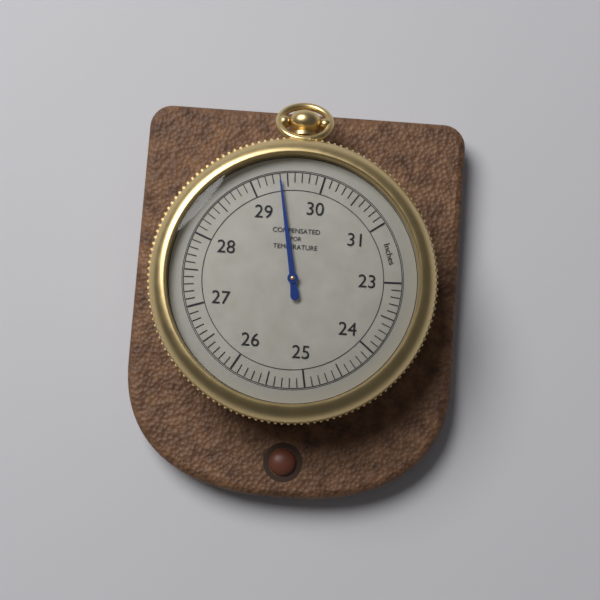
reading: 29.4 inches
